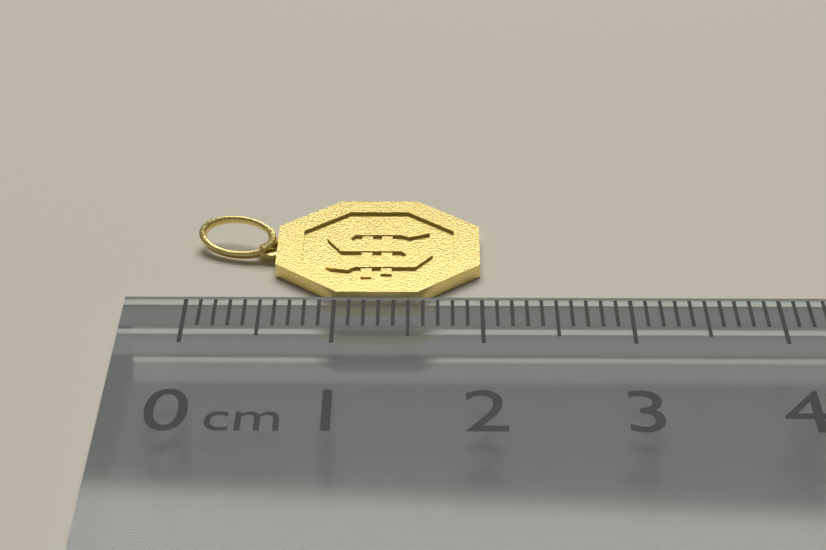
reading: 2.0 cm
